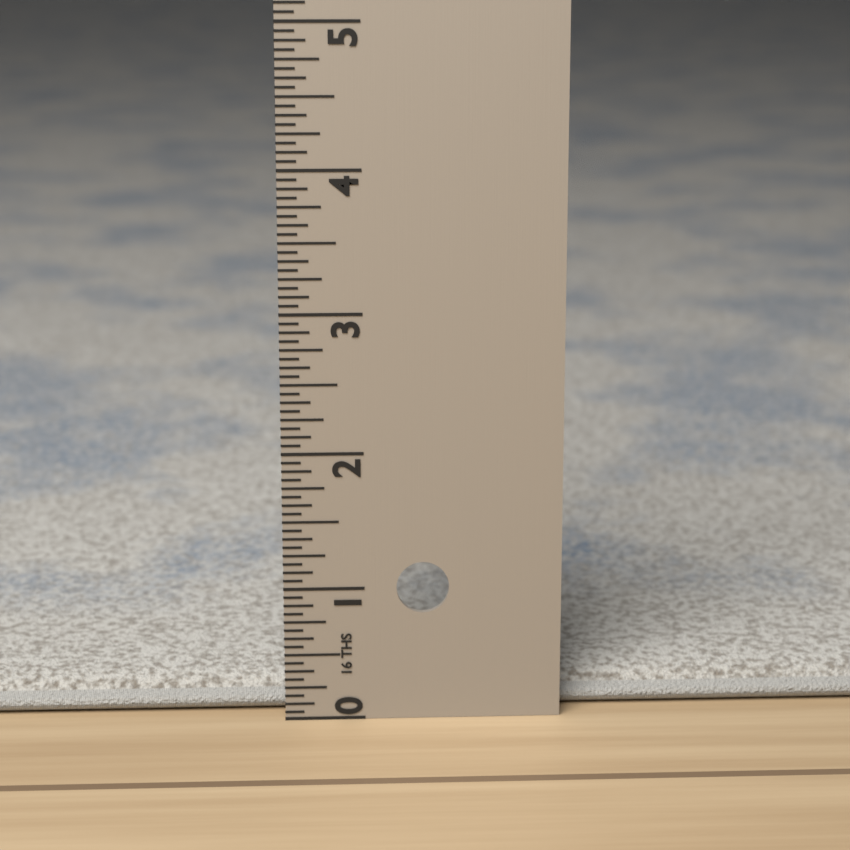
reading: 0.2500 in
